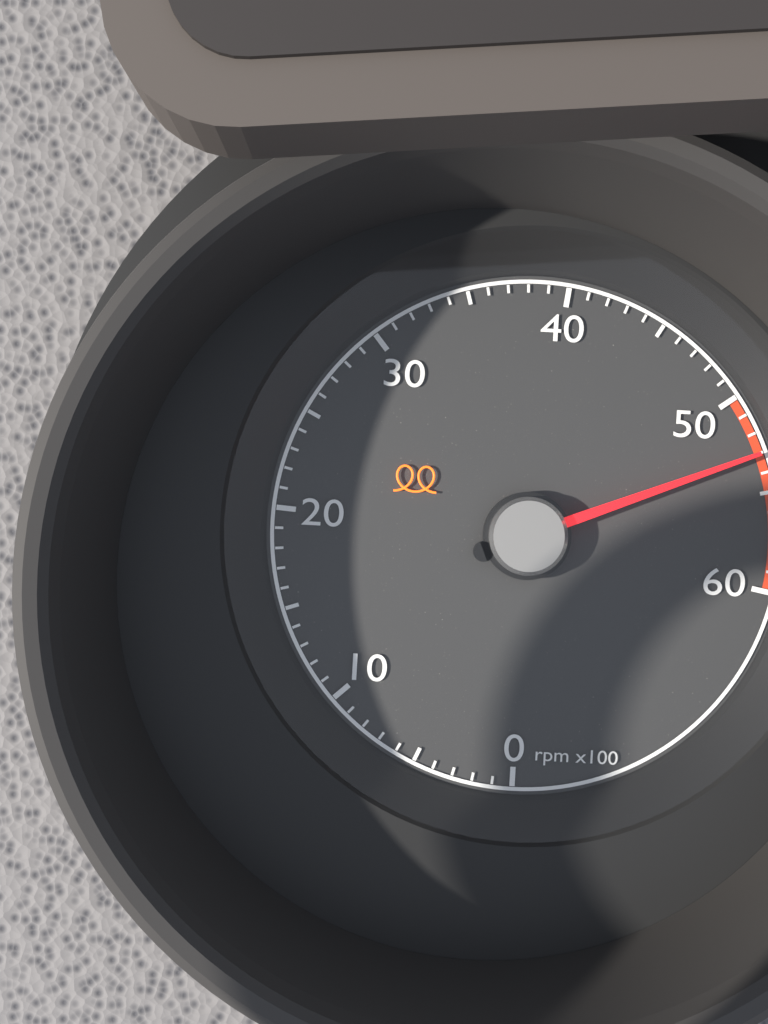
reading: 5300 rpm
